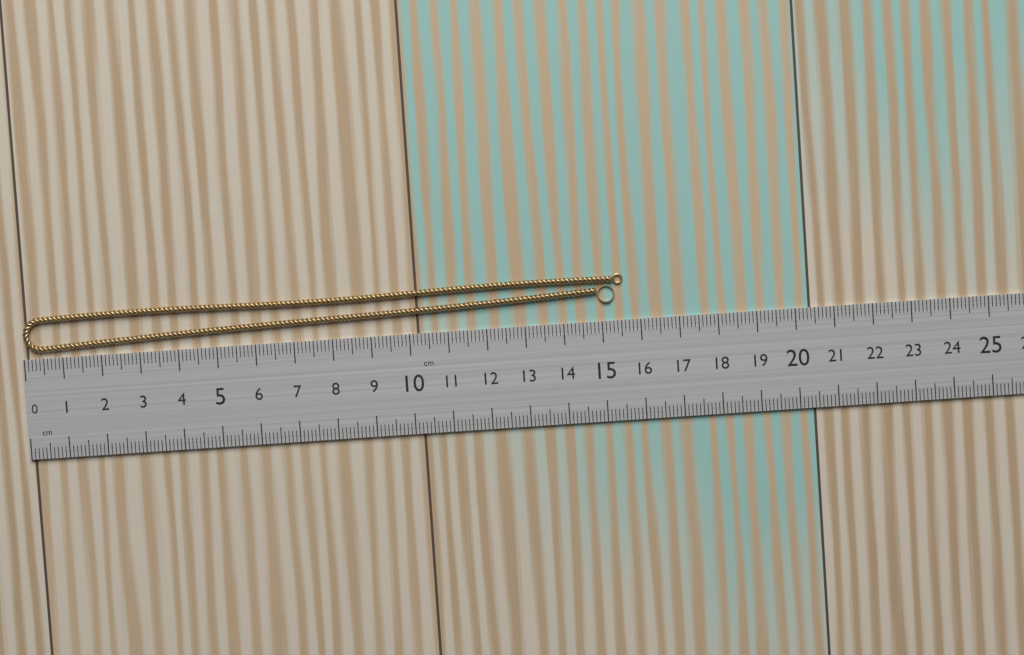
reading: 15.6 cm
